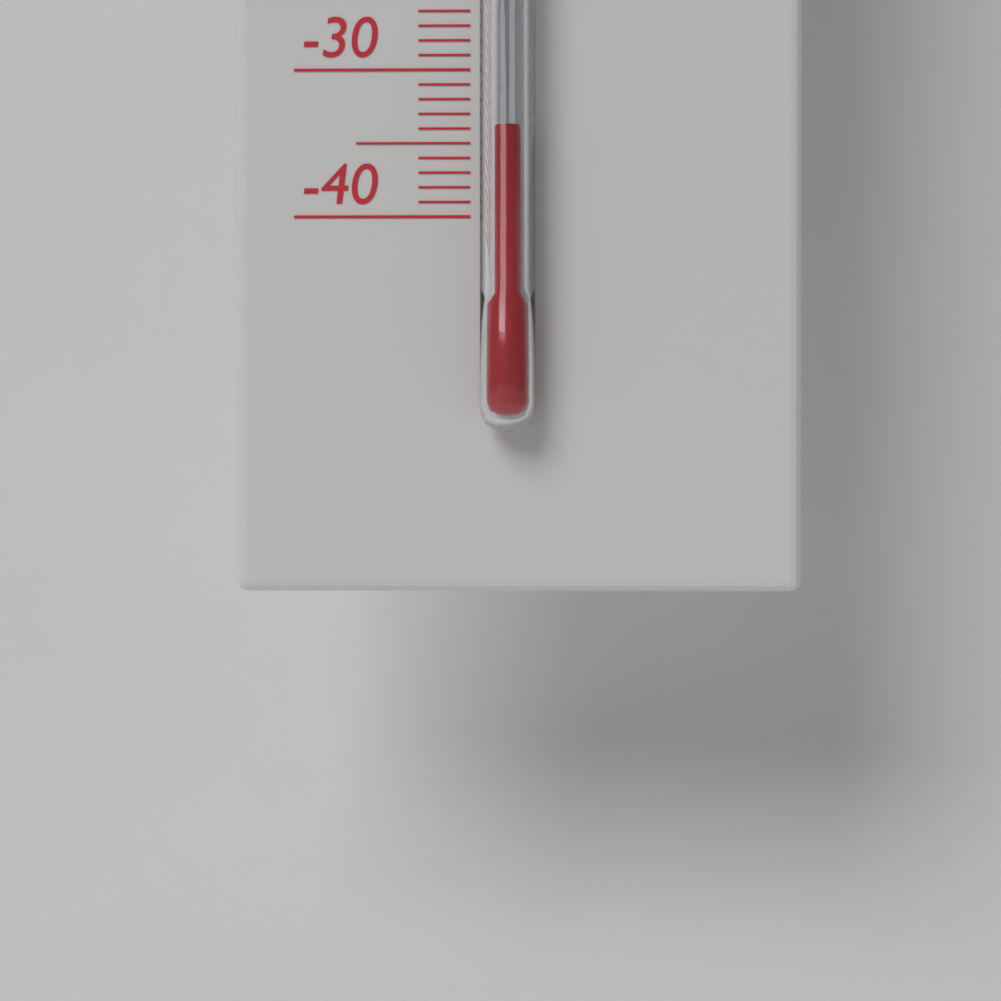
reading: -34 °C
